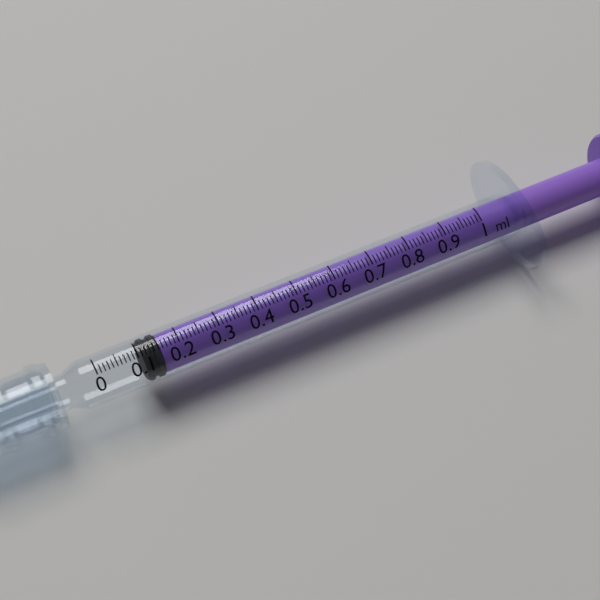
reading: 0.11 ml
